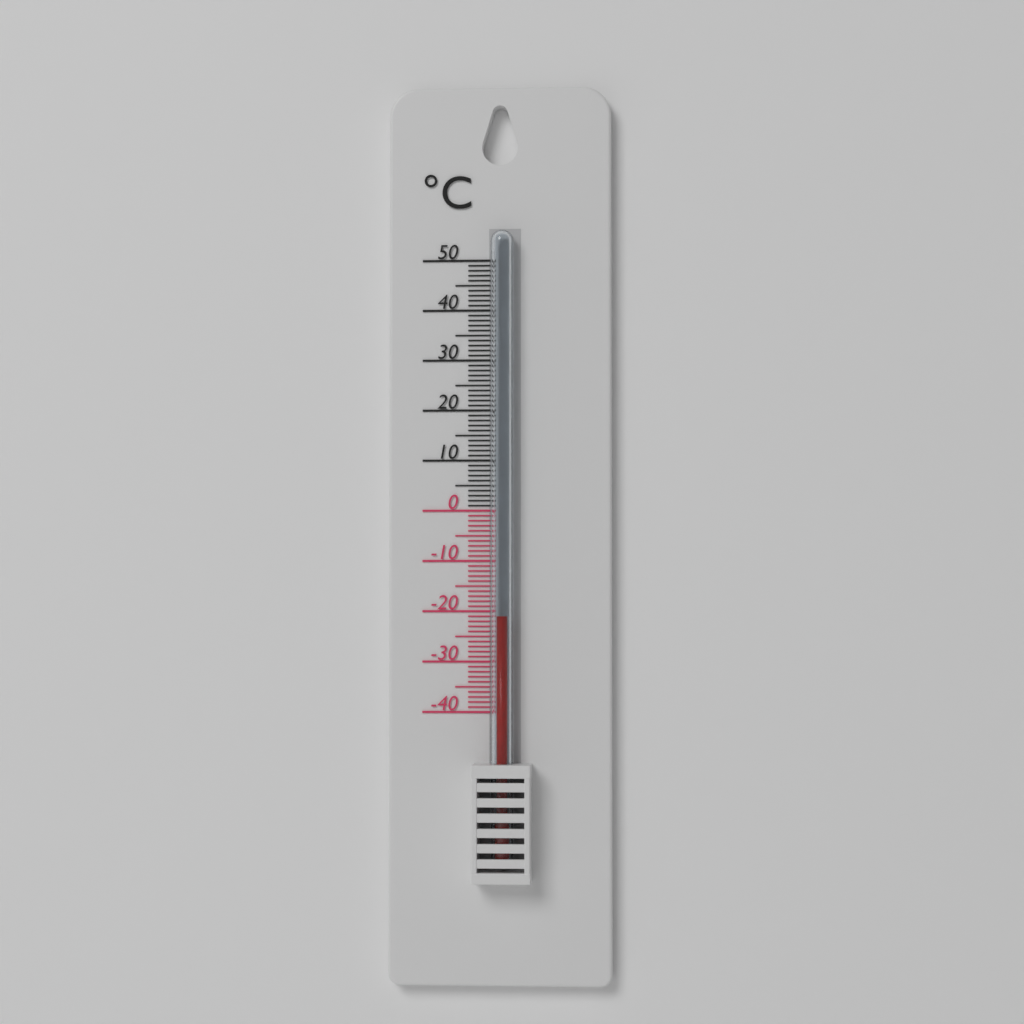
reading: -21 °C
